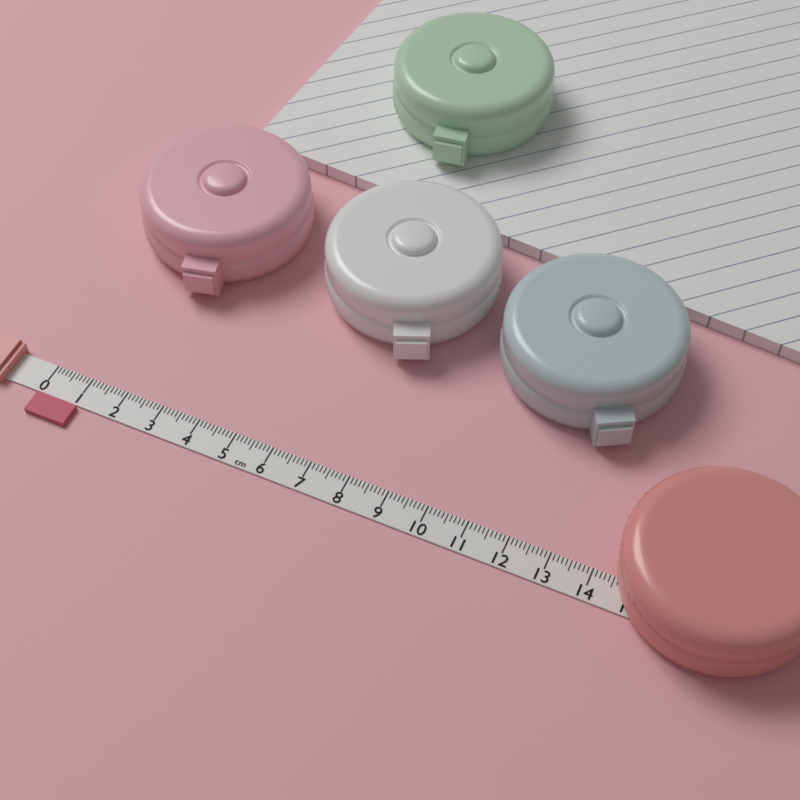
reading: 1.1 cm
